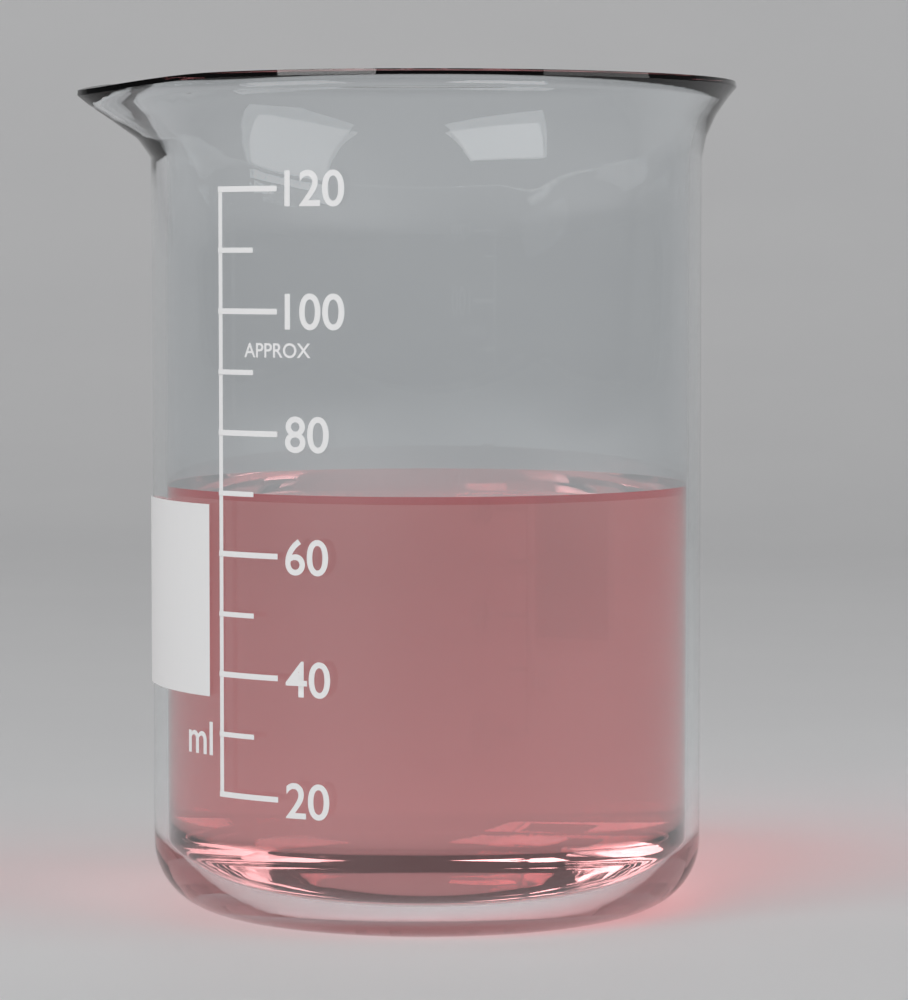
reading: 70 ml
